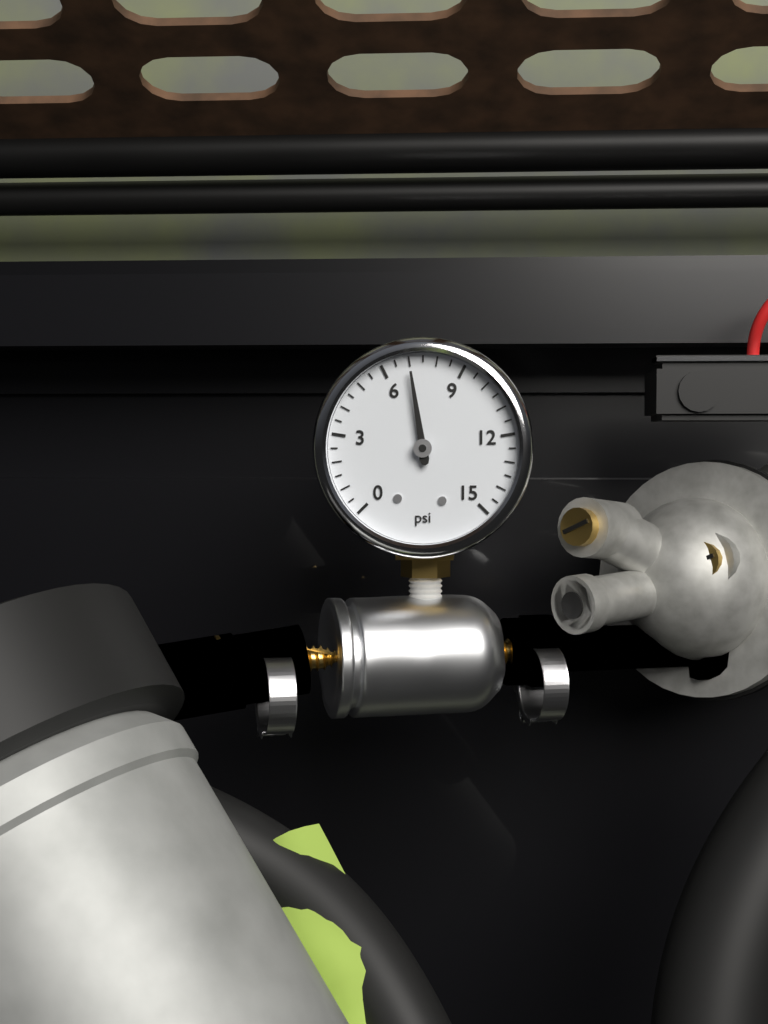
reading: 7.0 psi
